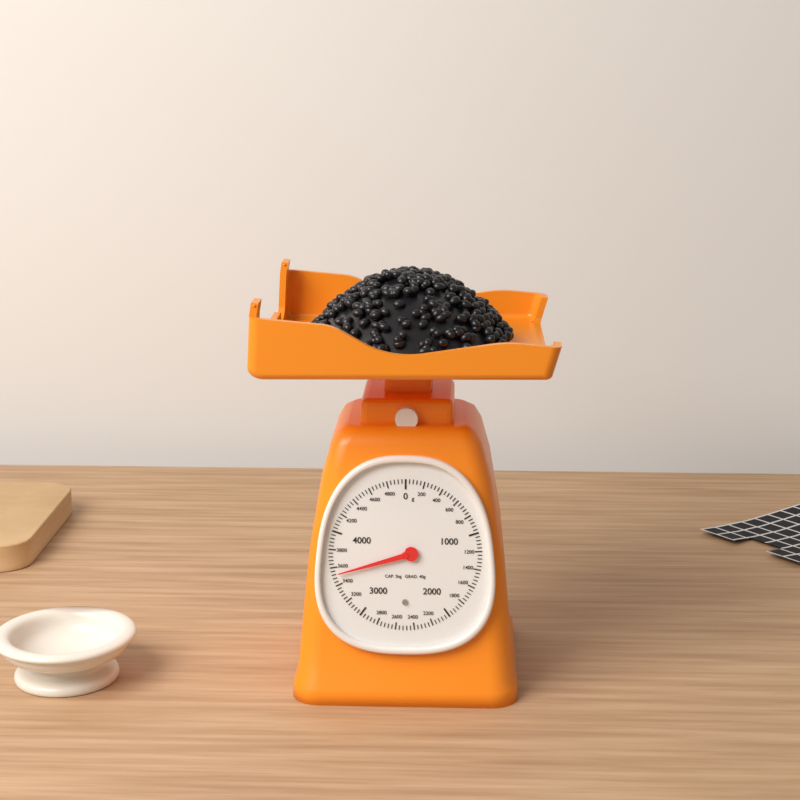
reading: 3520 g
